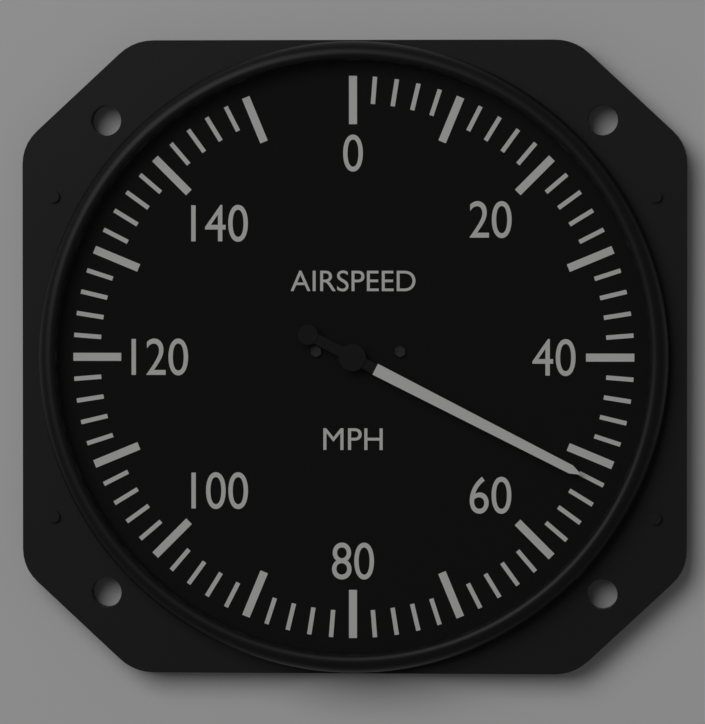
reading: 52 mph
